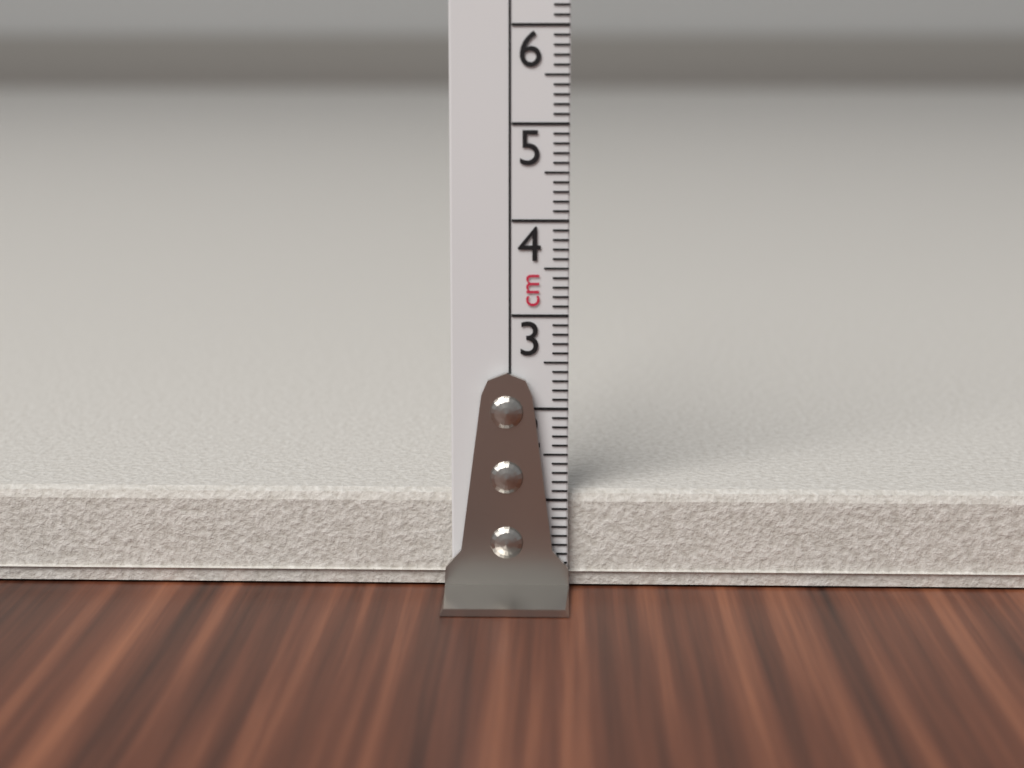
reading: 1.1 cm
